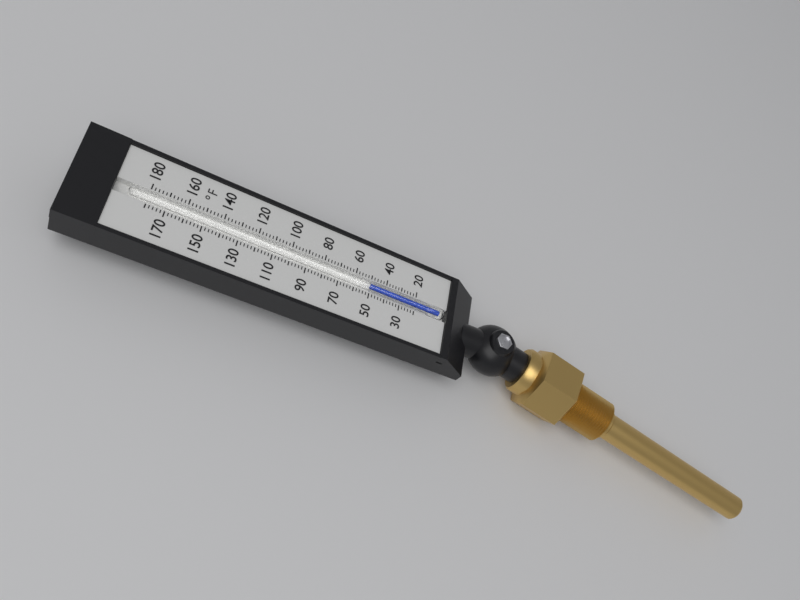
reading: 50 °F
